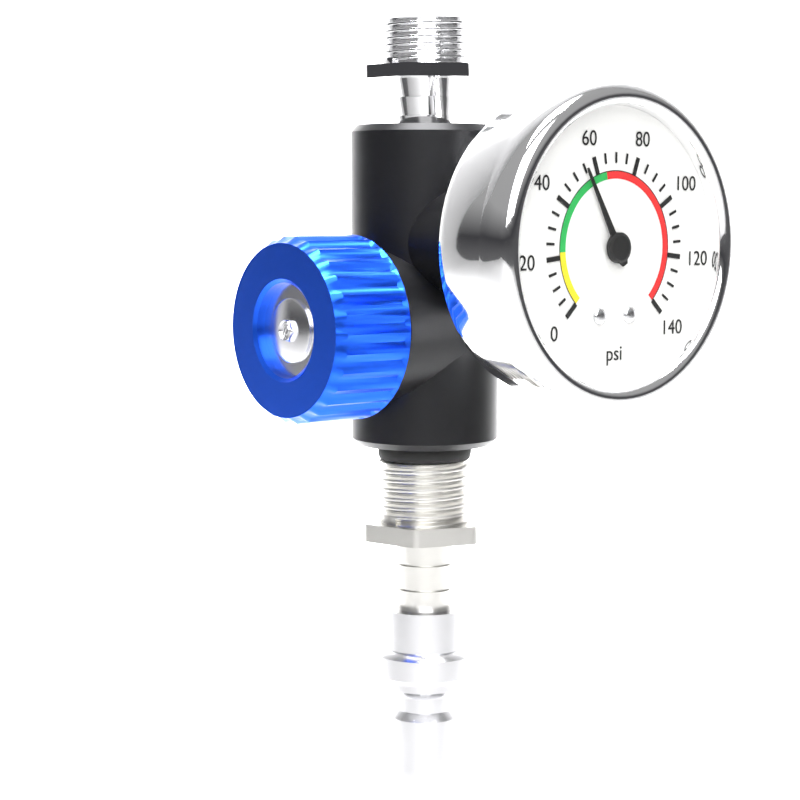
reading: 55 psi
